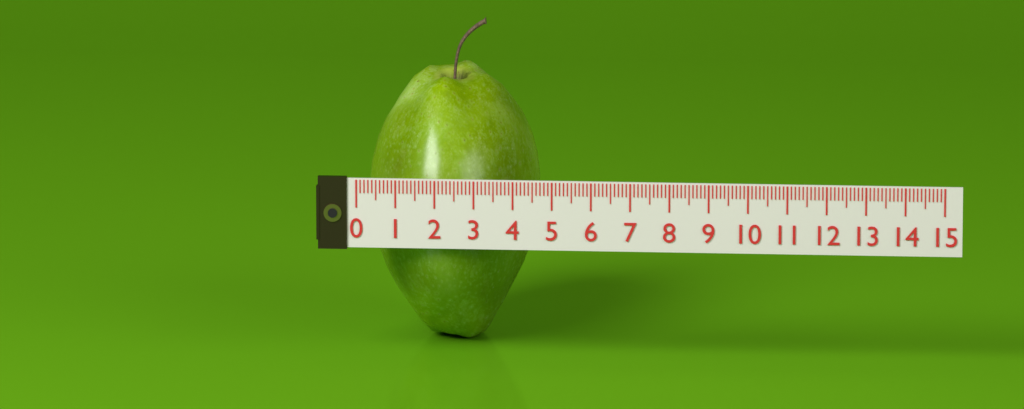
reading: 4.4 (no unit)
